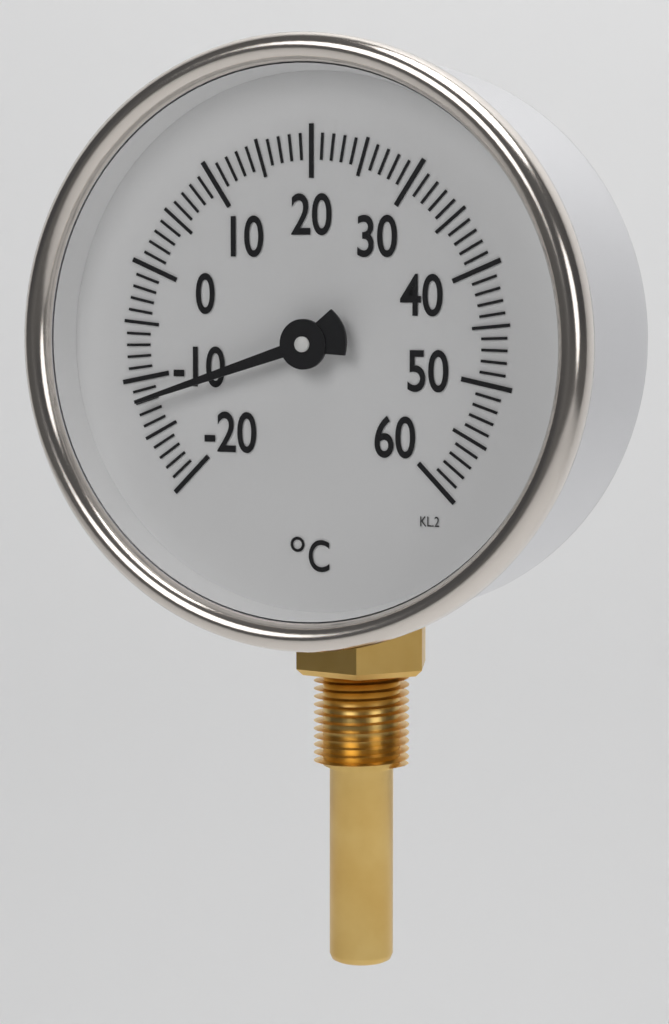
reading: -12 °C
